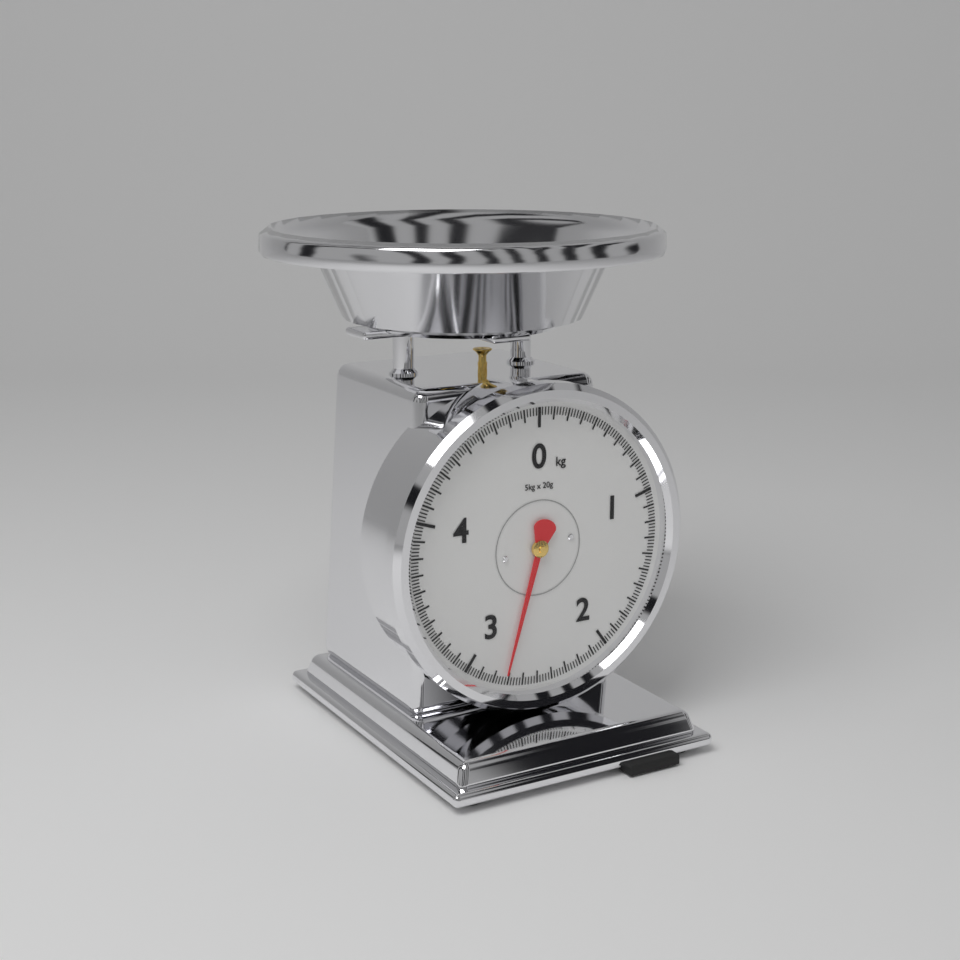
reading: 2.72 kg
